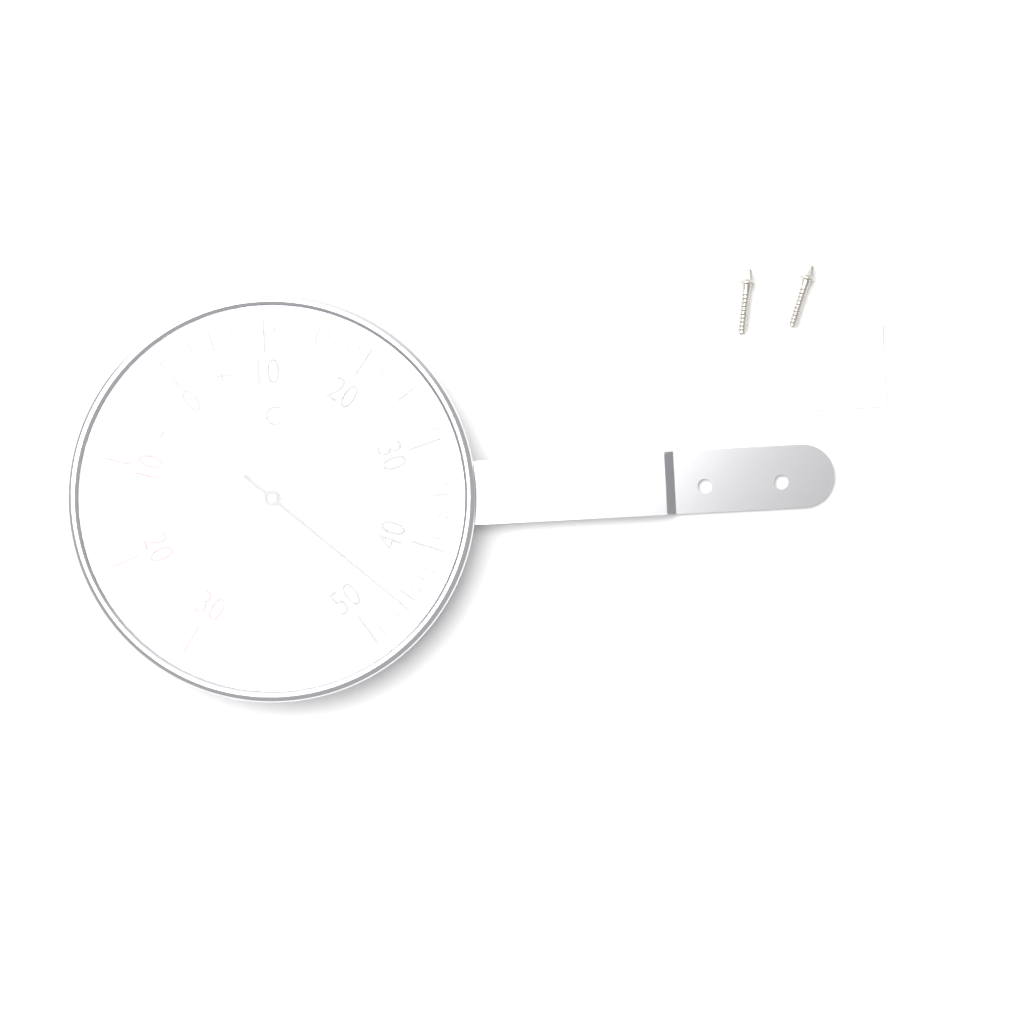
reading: 46 °C
